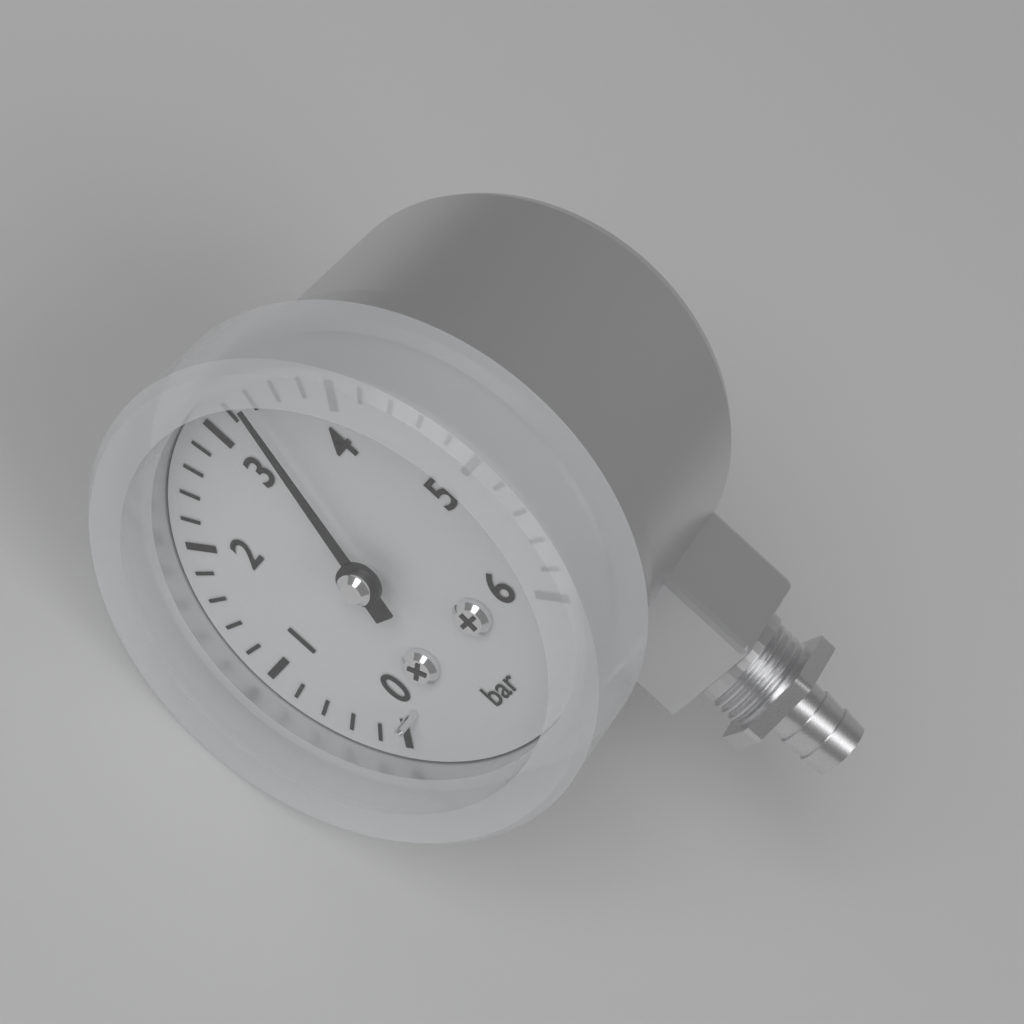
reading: 3.4 bar
